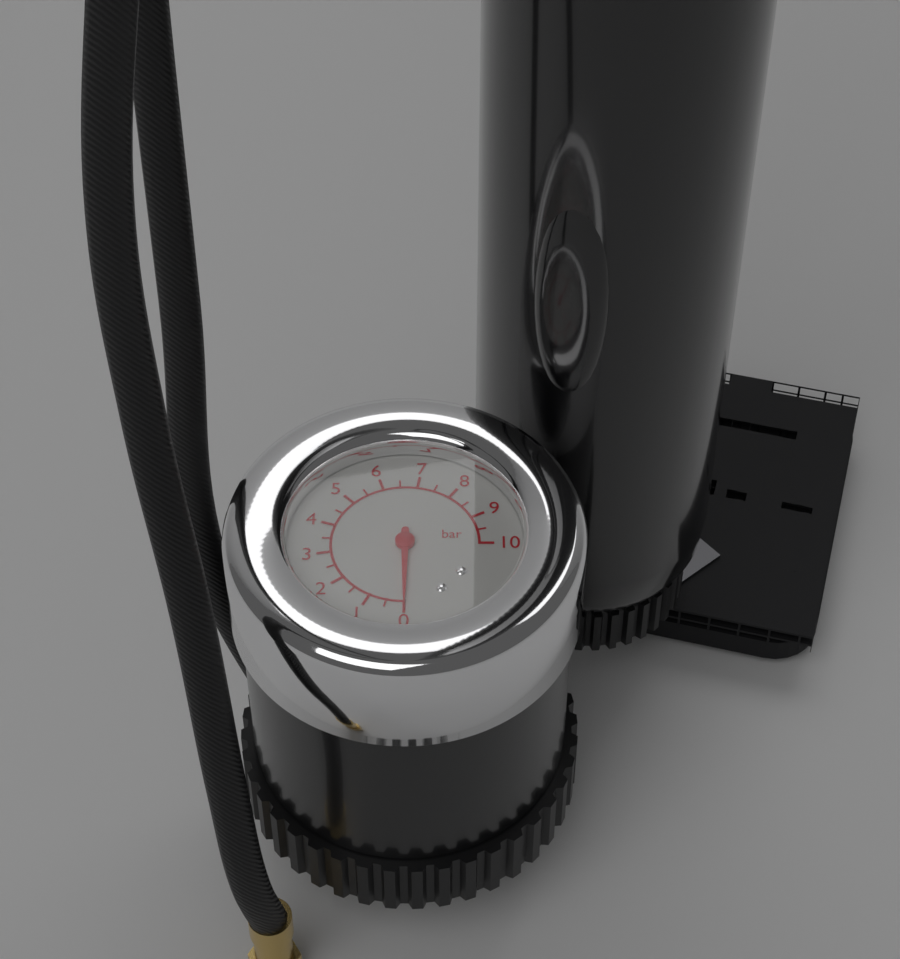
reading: 0.0 bar
